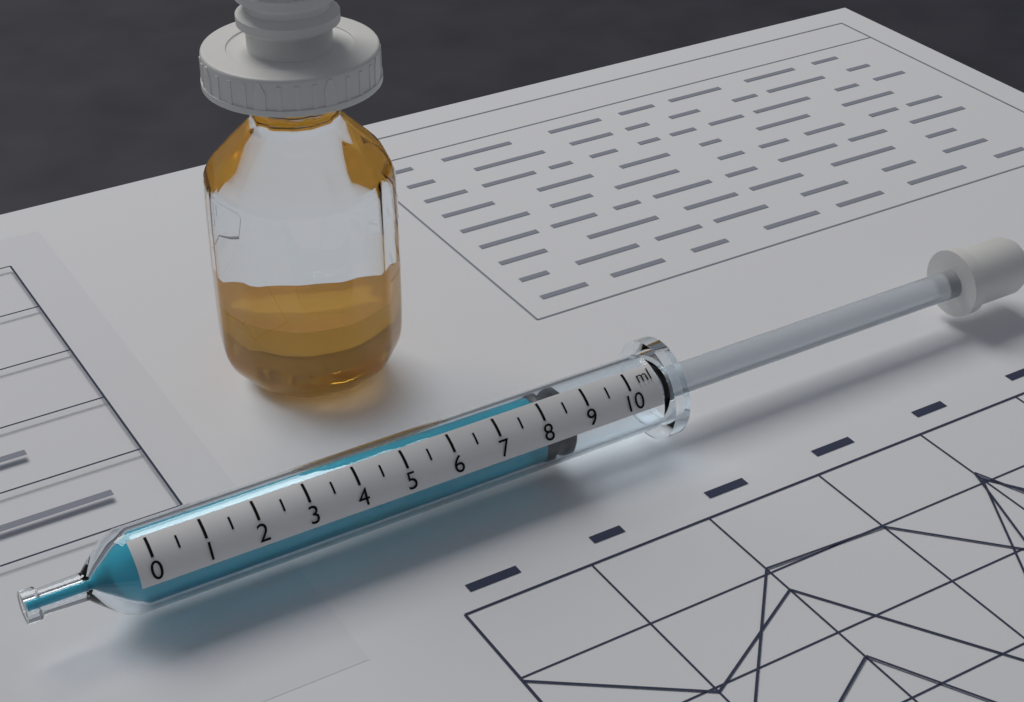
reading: 8.0 ml
